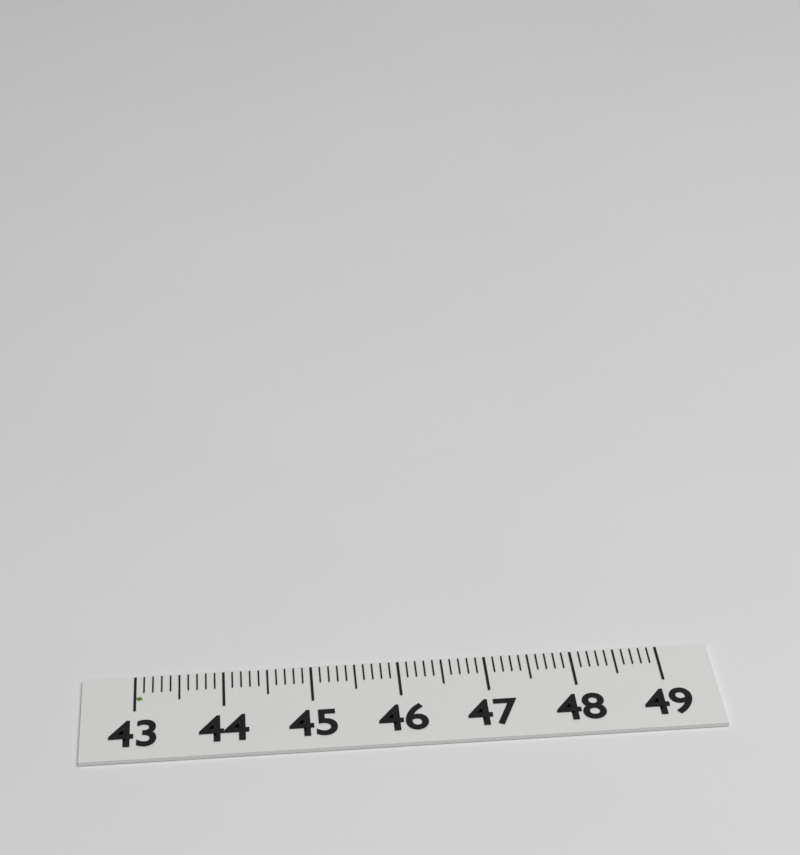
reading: 43.1 (no unit)
